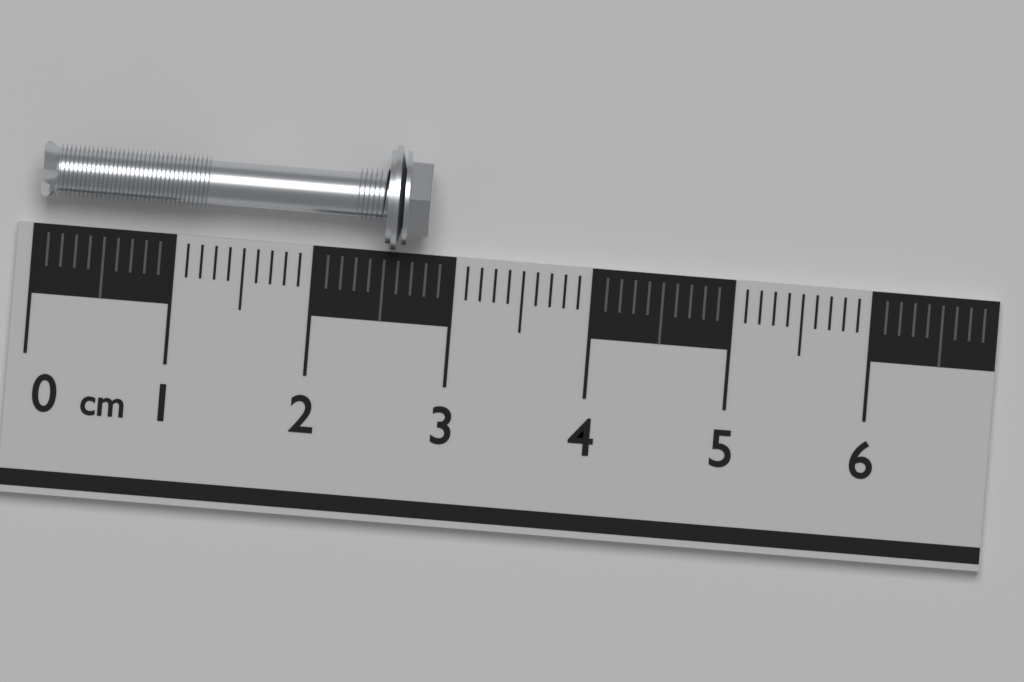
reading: 2.8 cm
